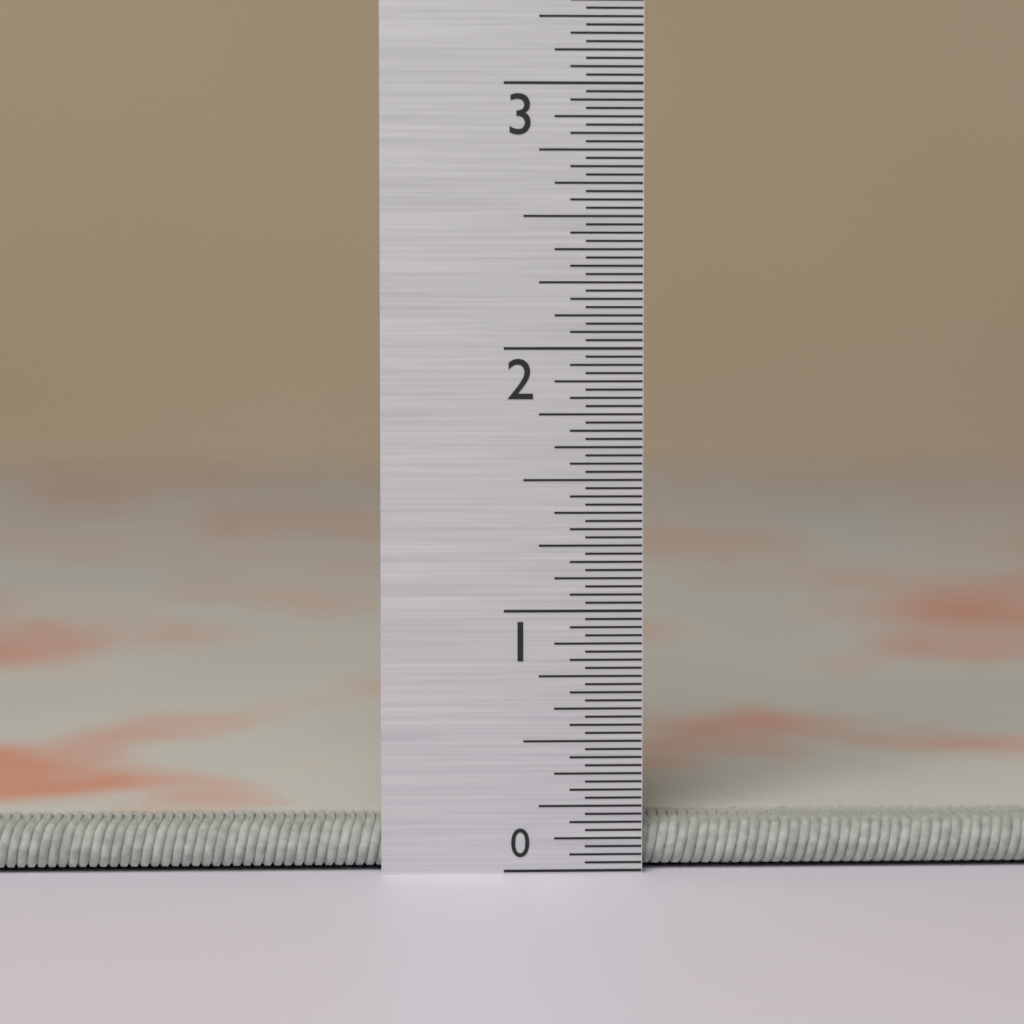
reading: 0.18750 in
